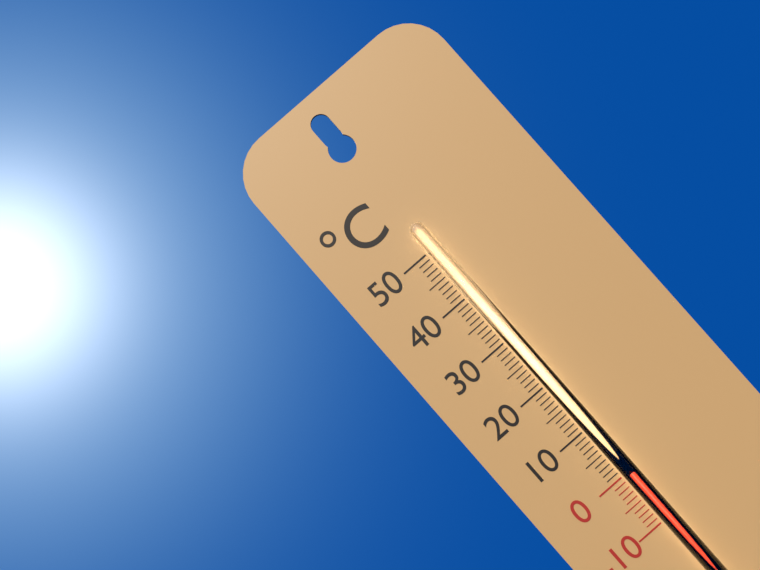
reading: 0 °C
